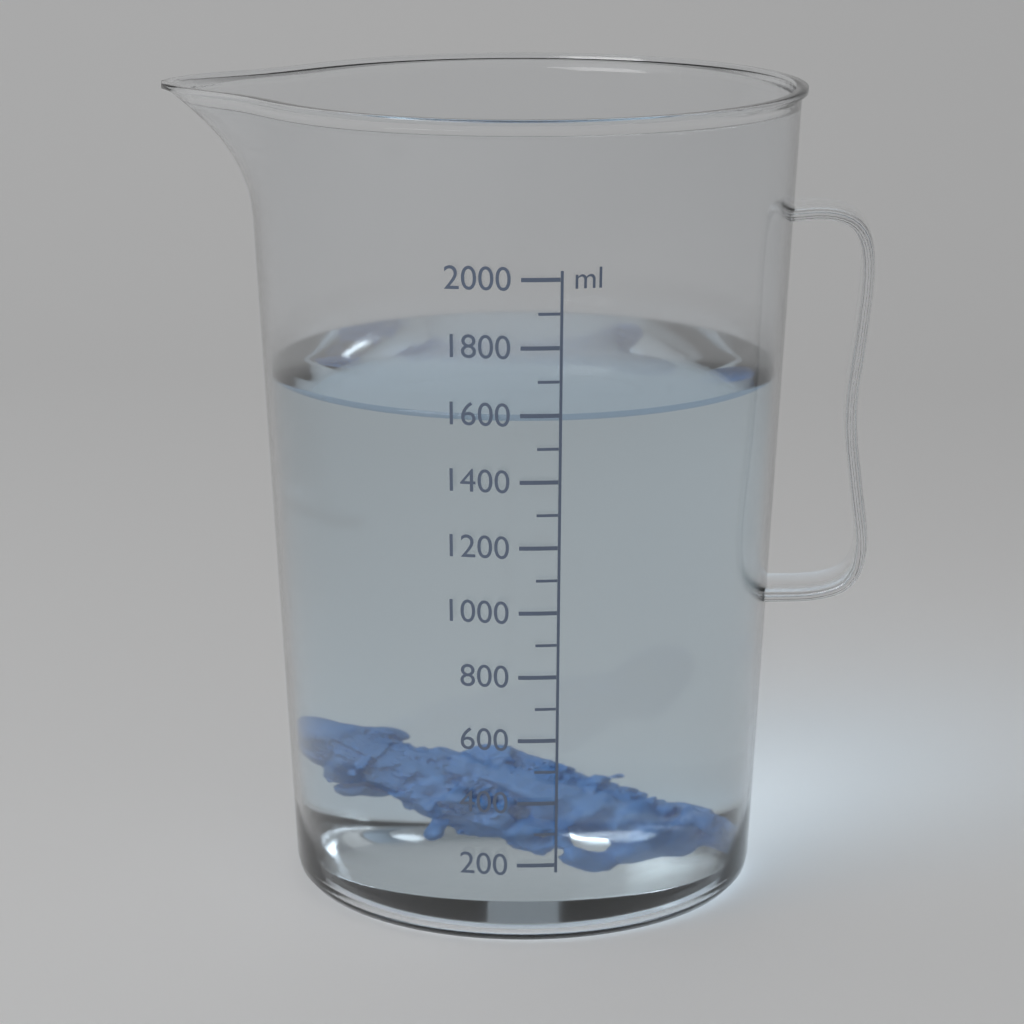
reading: 1600 ml
